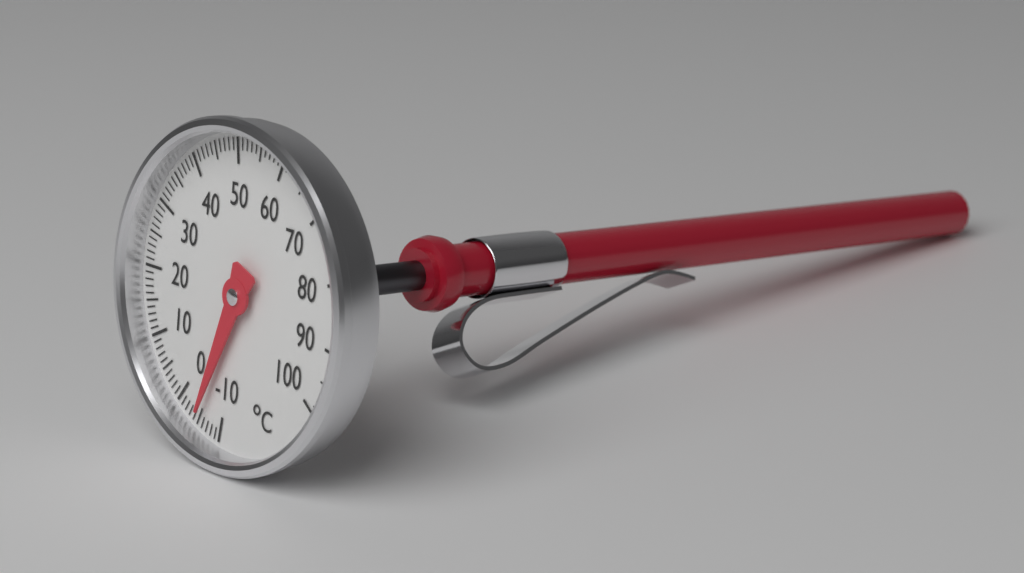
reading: -5 °C
